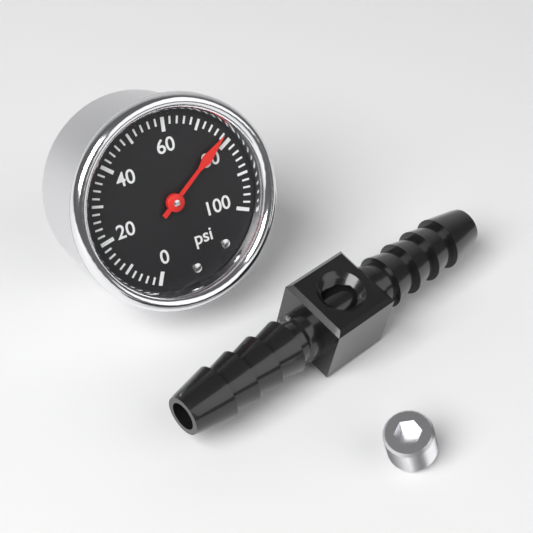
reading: 78 psi
